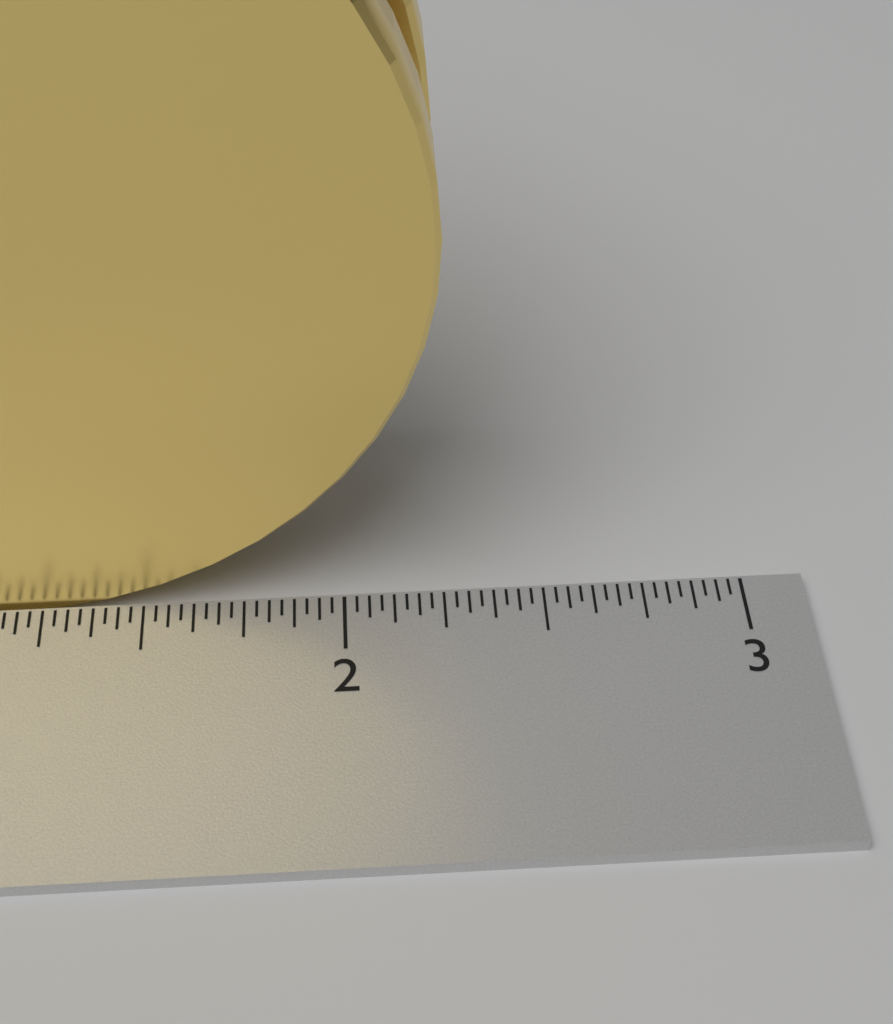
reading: 2.25000 inch
